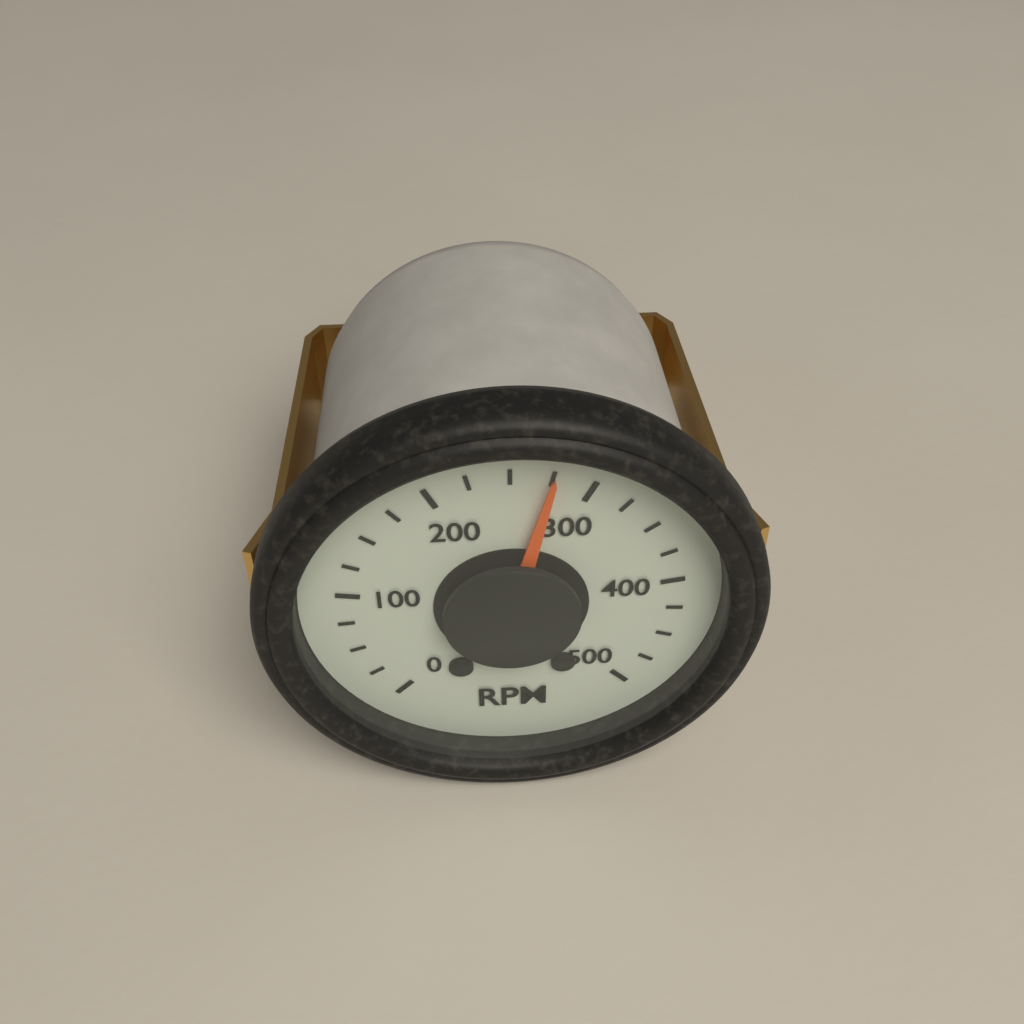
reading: 275 RPM
